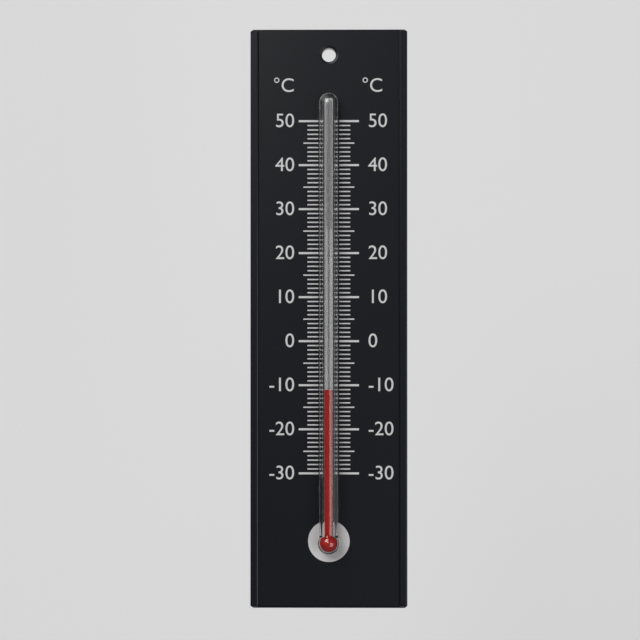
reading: -11 °C
